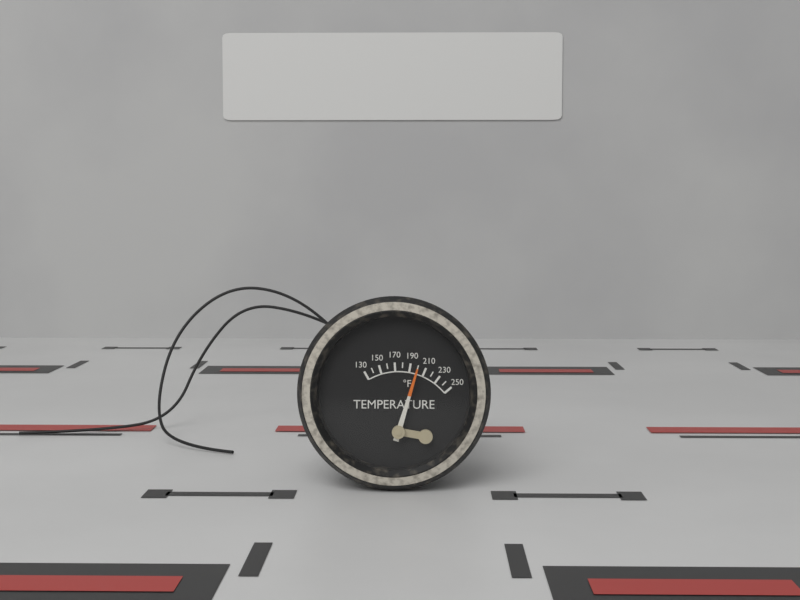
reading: 200 °F
